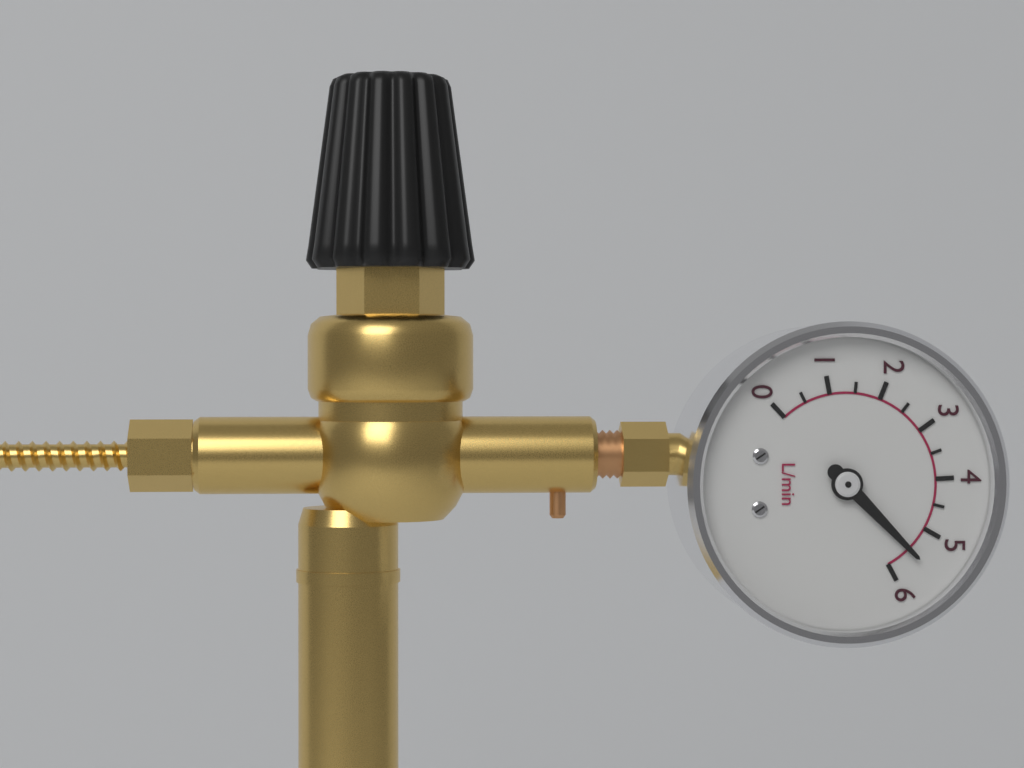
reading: 5.5 L/min
